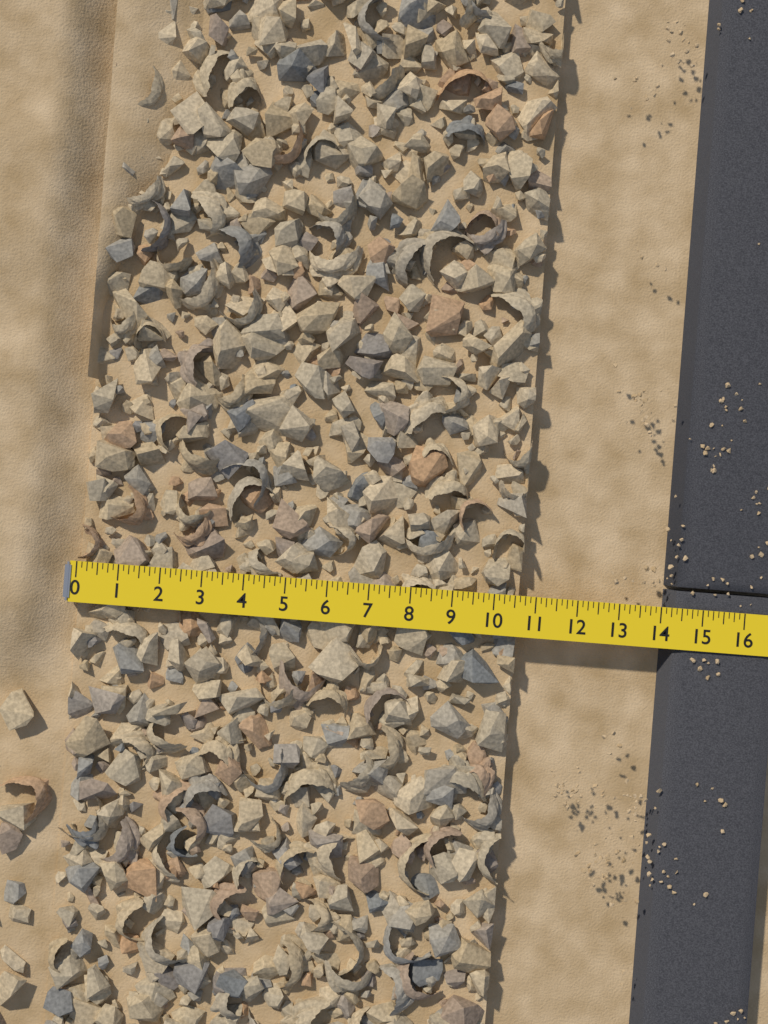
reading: 10.625 (no unit)
